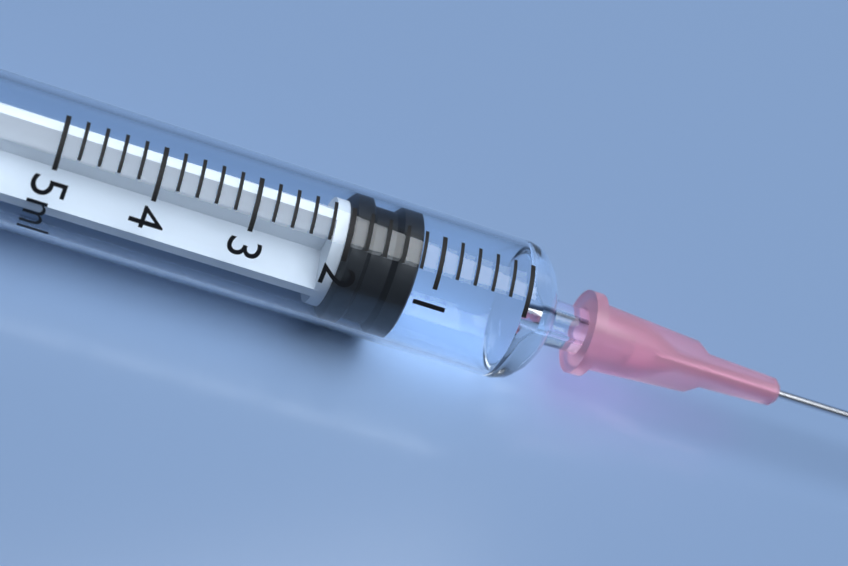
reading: 1.2 ml
